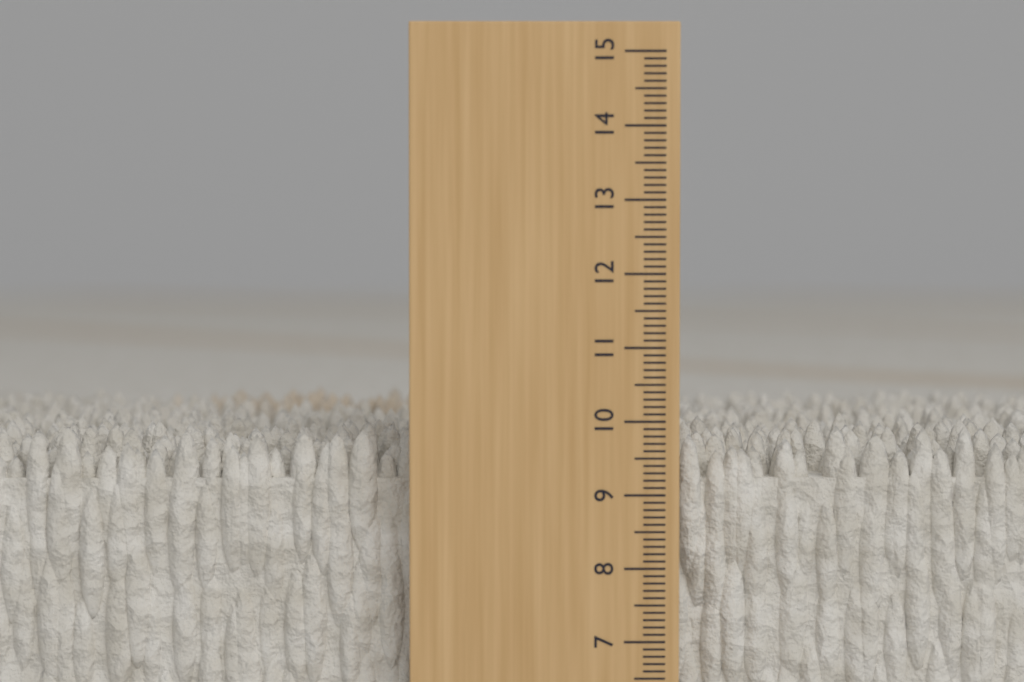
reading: 9.9 cm
